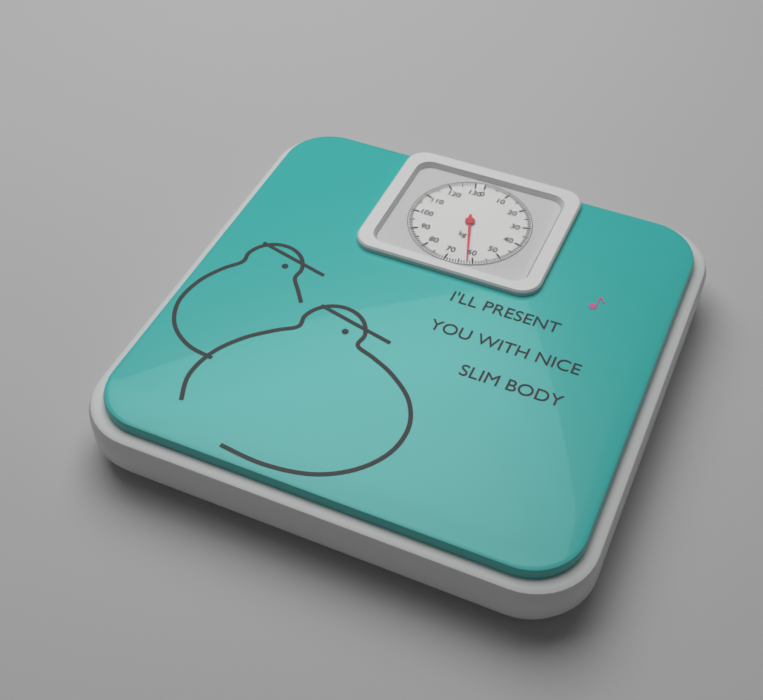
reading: 62 kg
